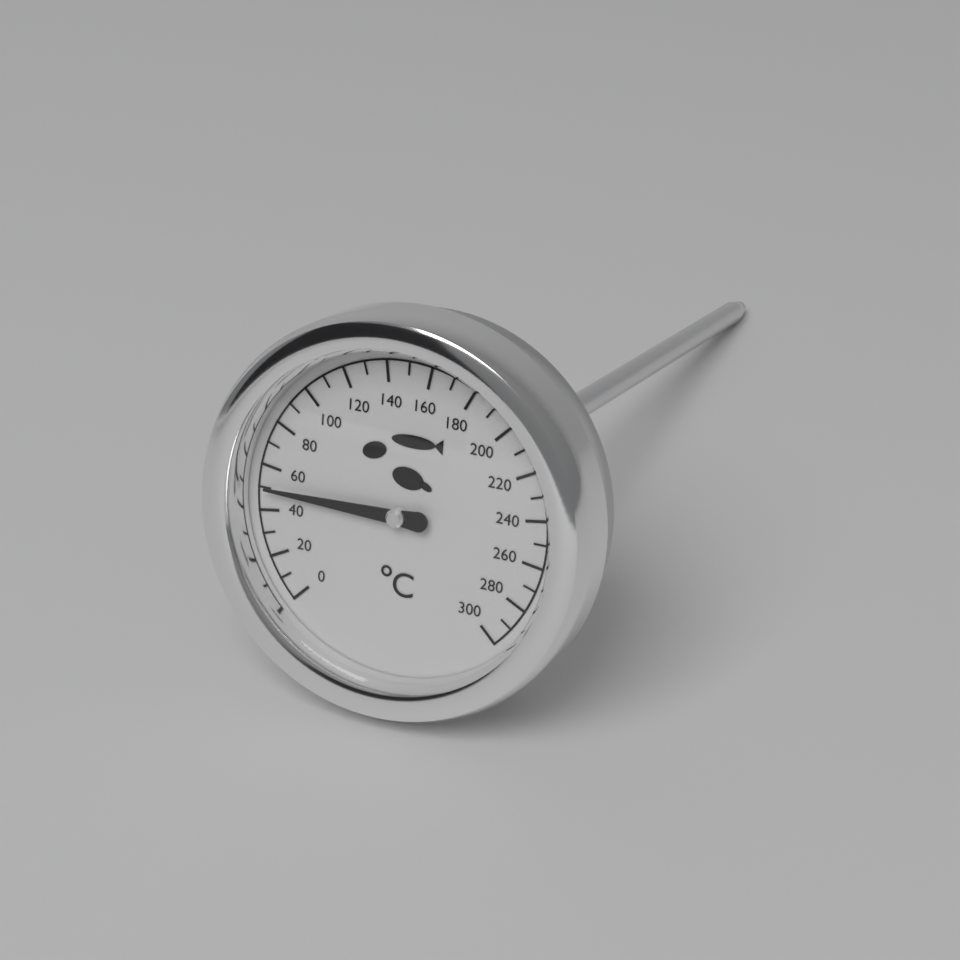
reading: 50 °C
